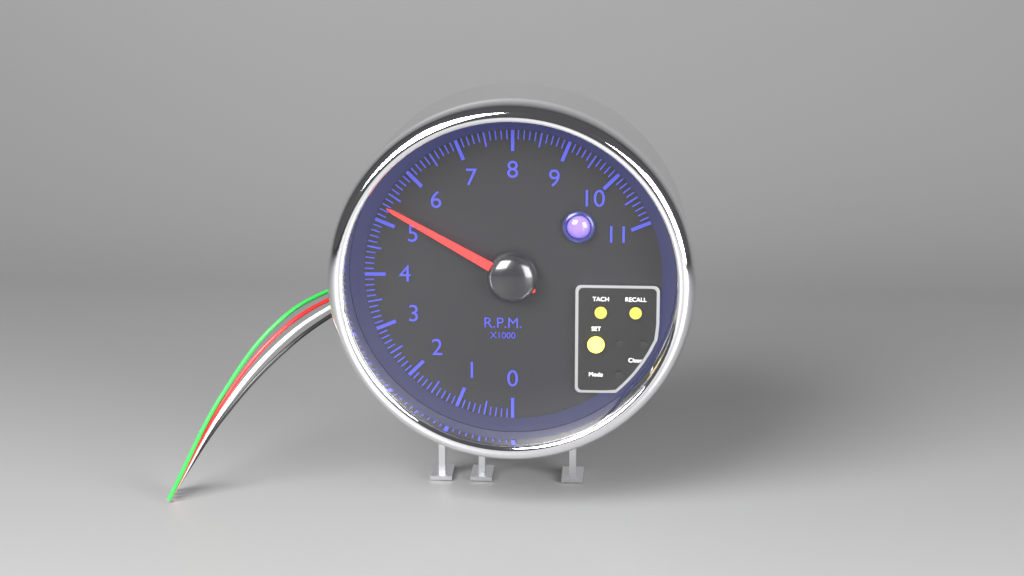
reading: 5.3 rpm x1000
